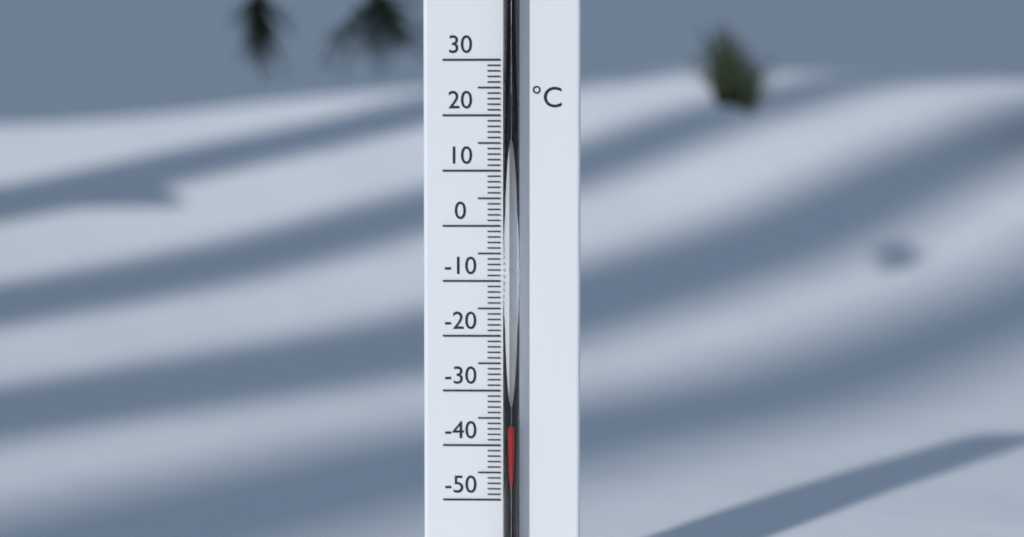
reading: -36 °C
